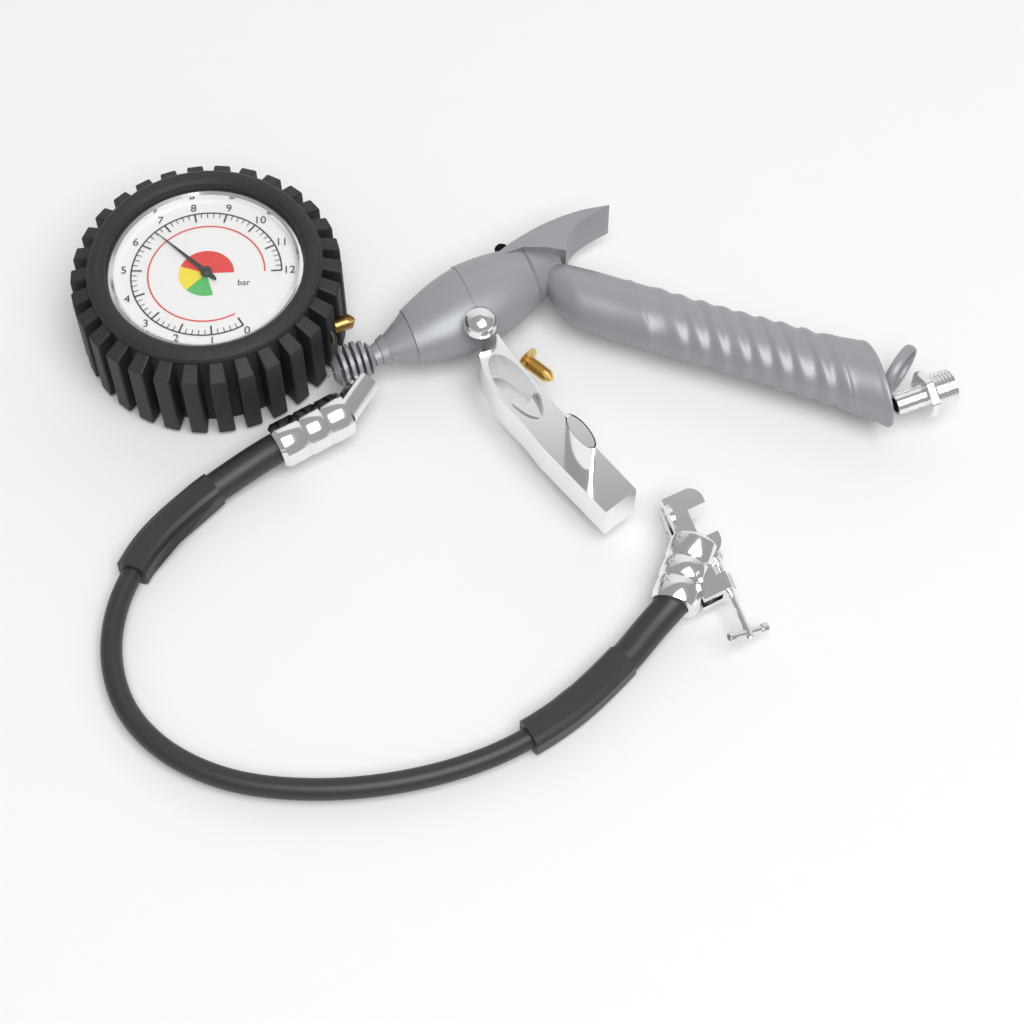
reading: 6.6 bar
